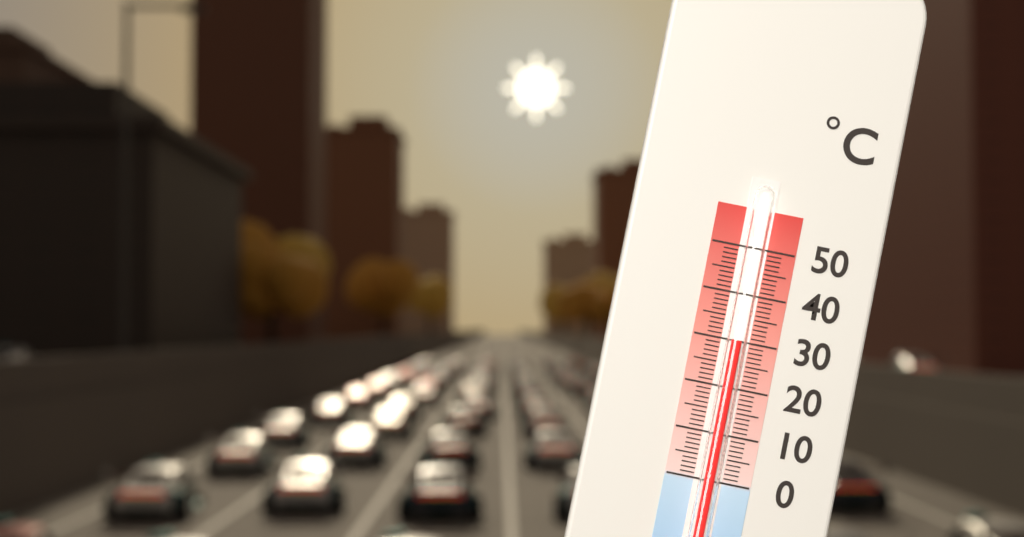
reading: 30 °C
